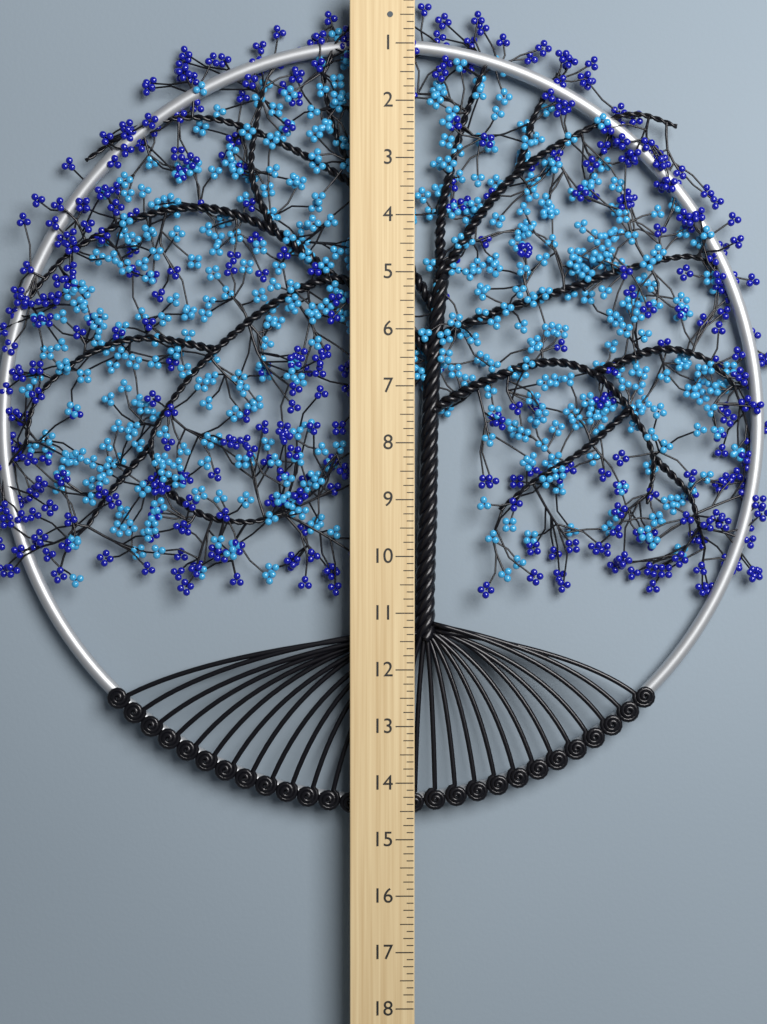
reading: 14.625 (no unit)
